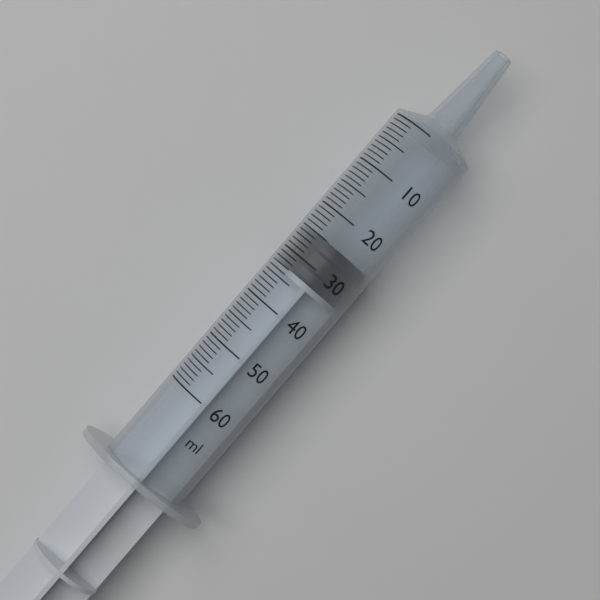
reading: 25 ml
